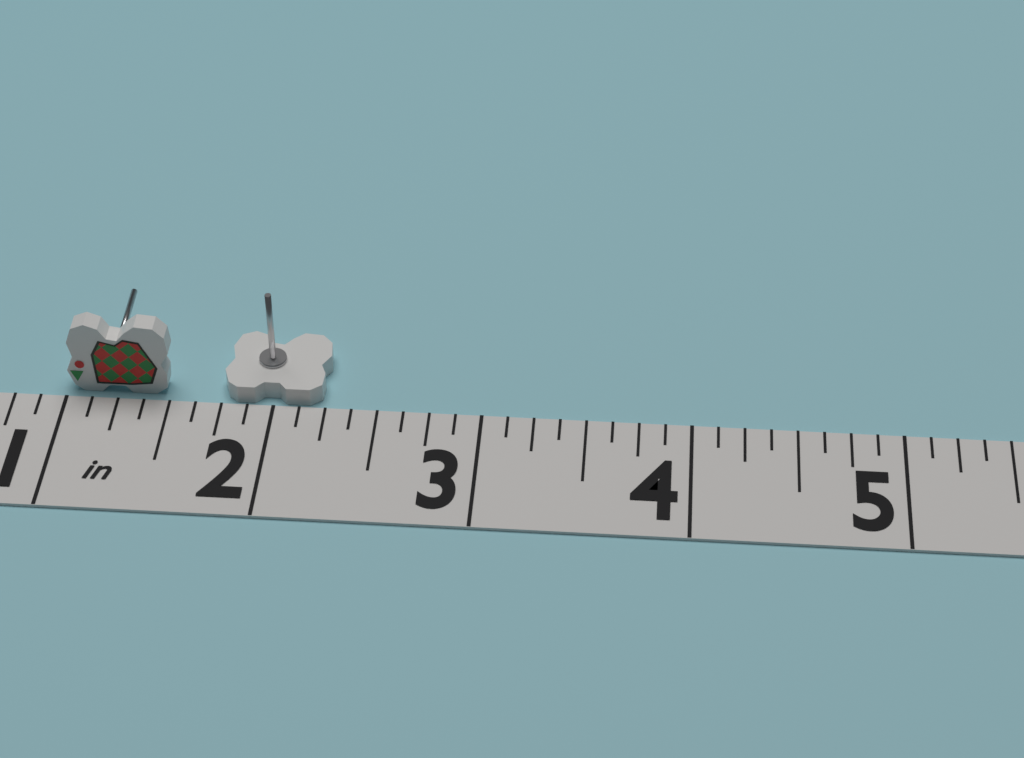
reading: 2.250 in
